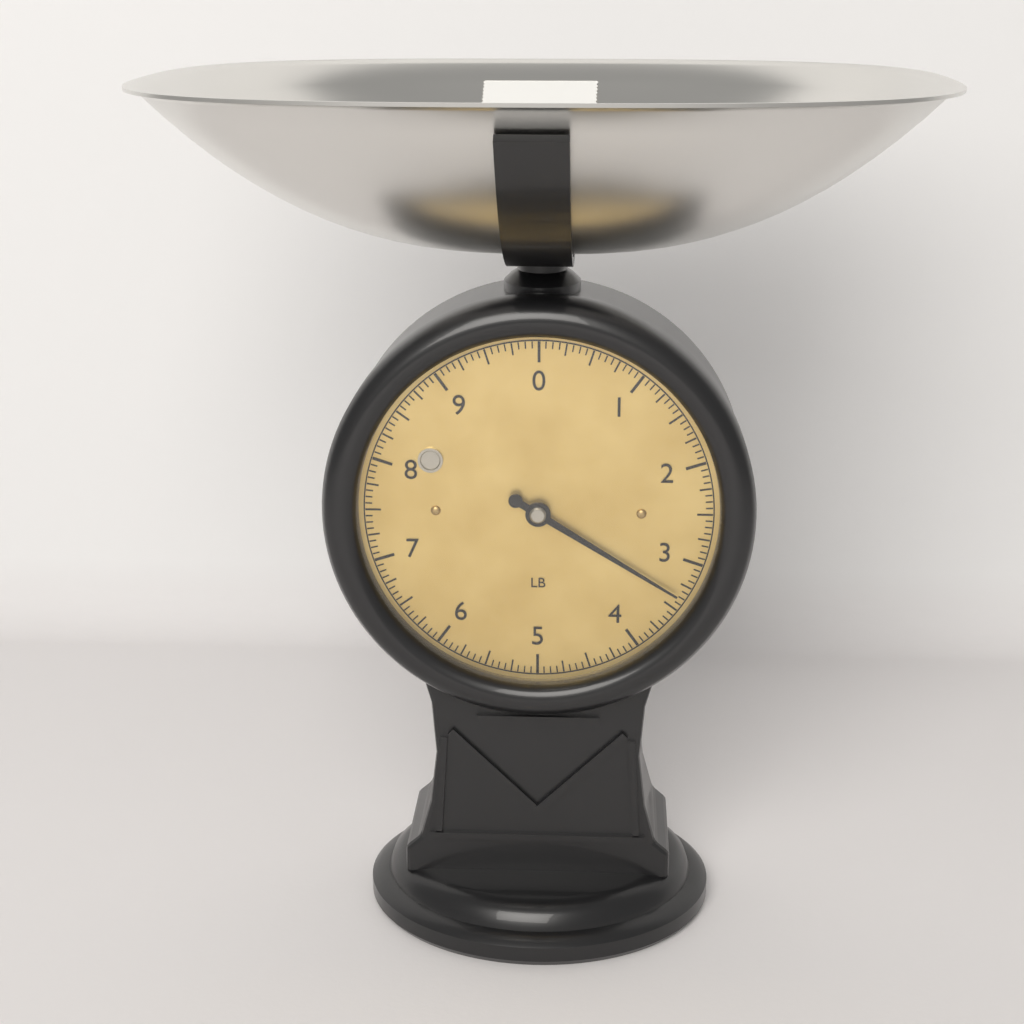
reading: 3.3750 lb
